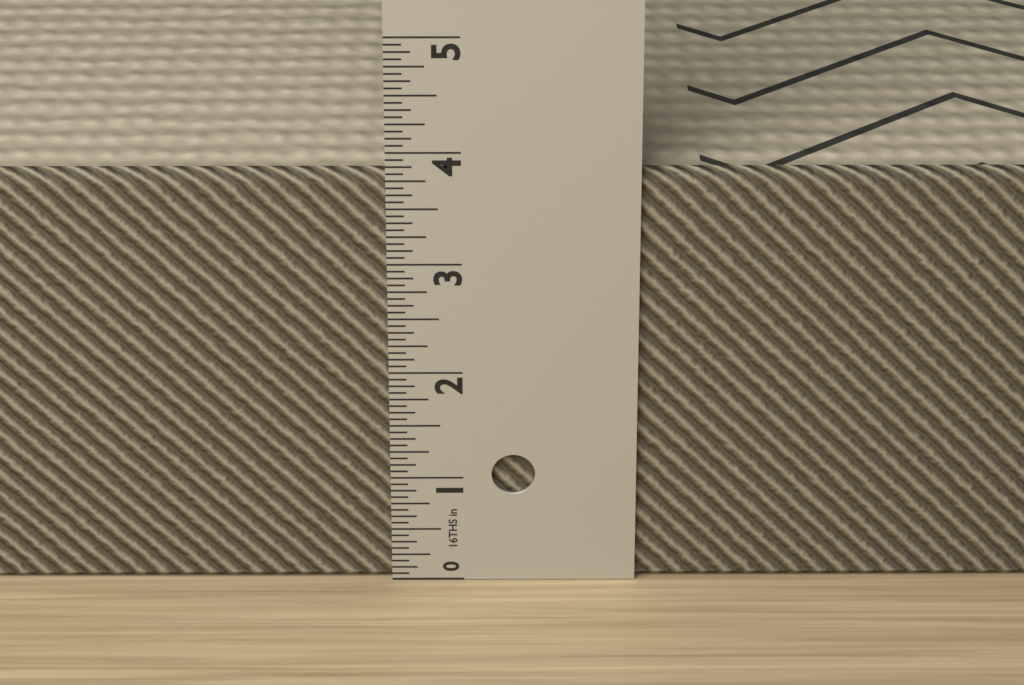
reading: 3.8125 in
